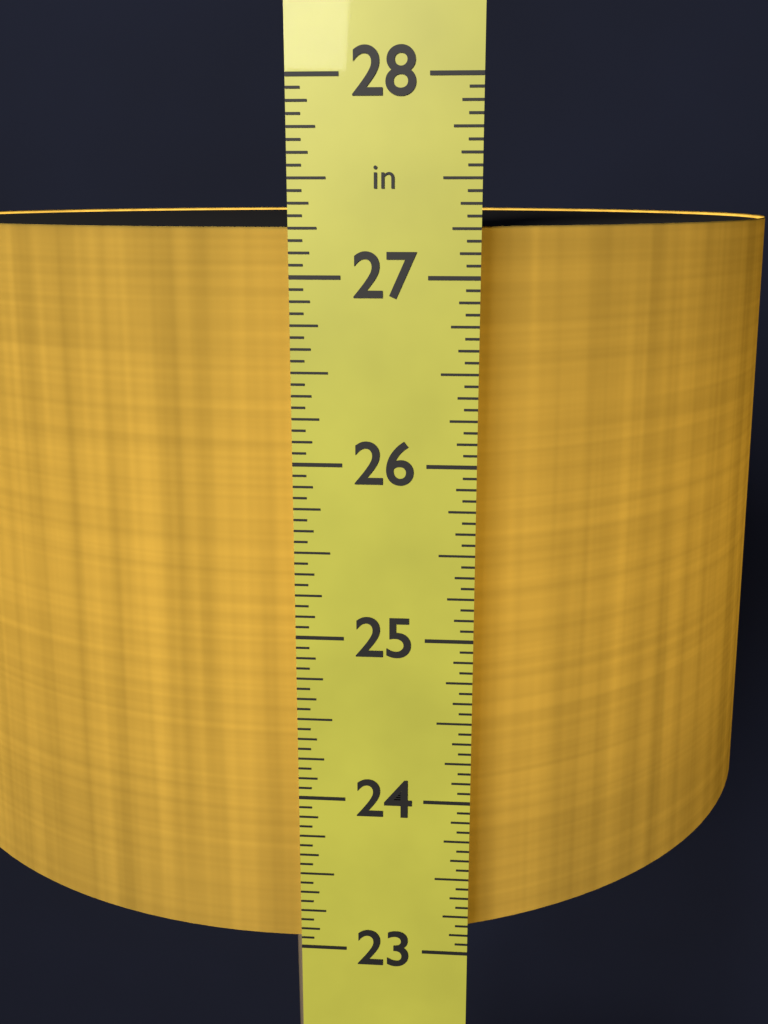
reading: 27.2500 in
